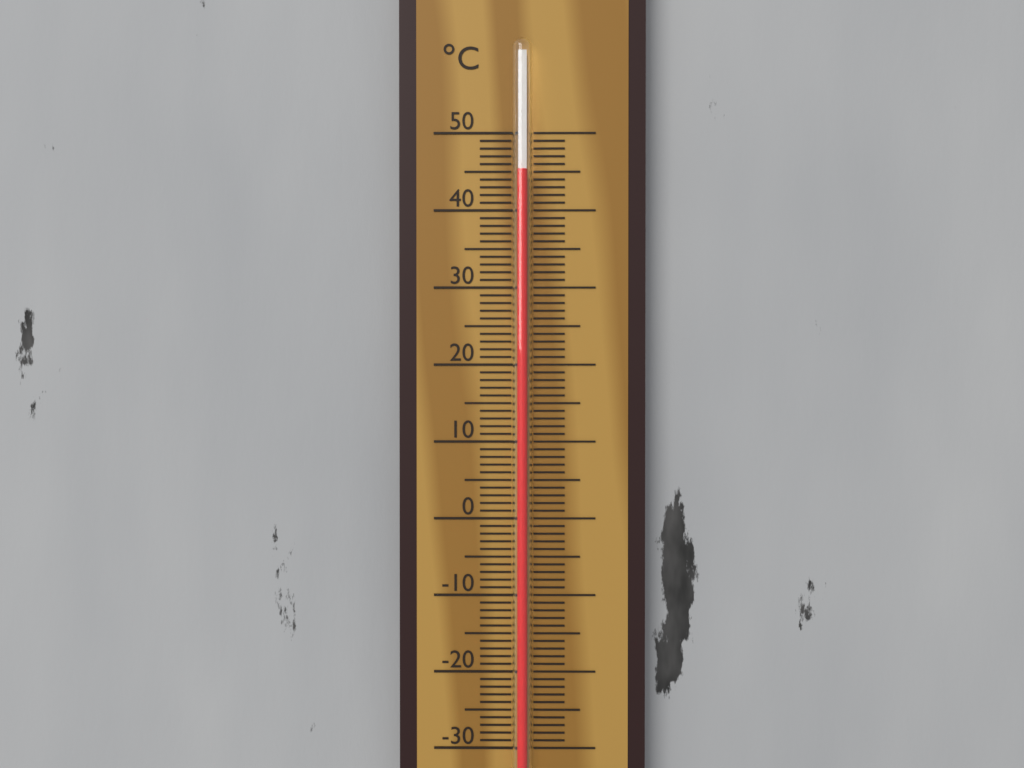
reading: 45 °C
